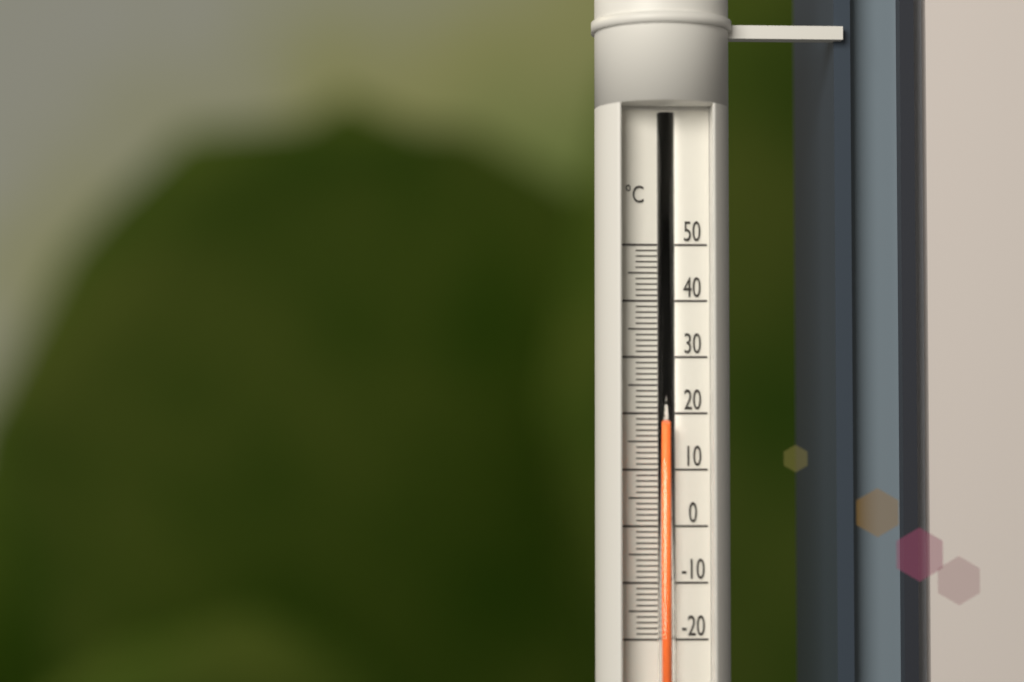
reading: 18 °C
